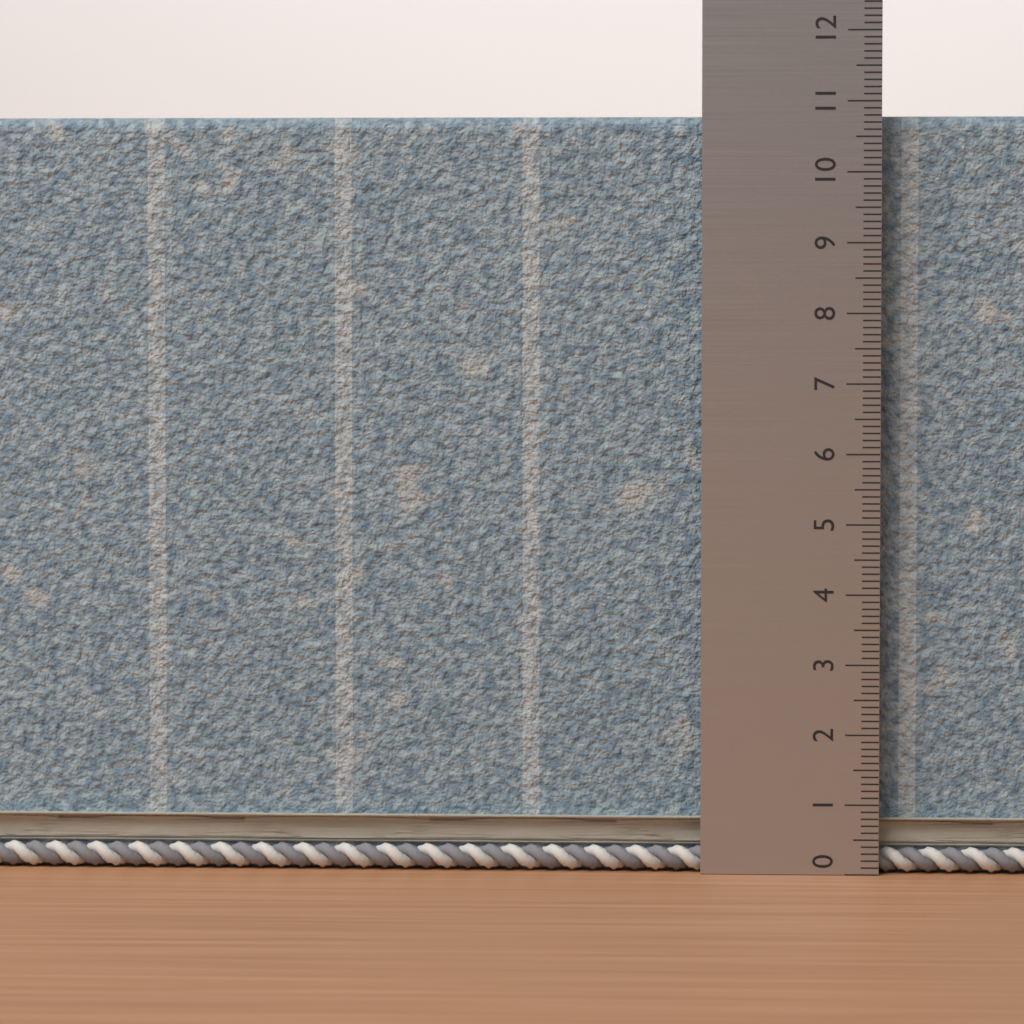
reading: 10.8 (no unit)
